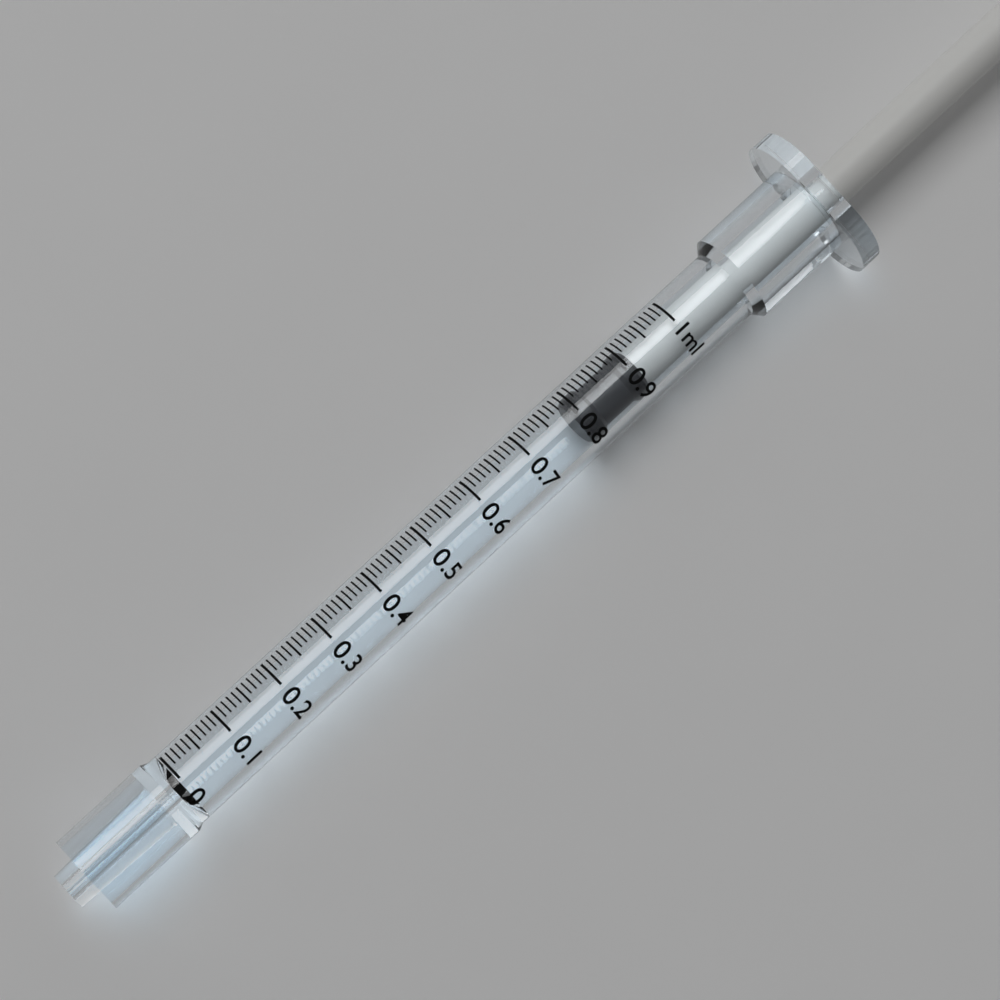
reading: 0.79 ml
